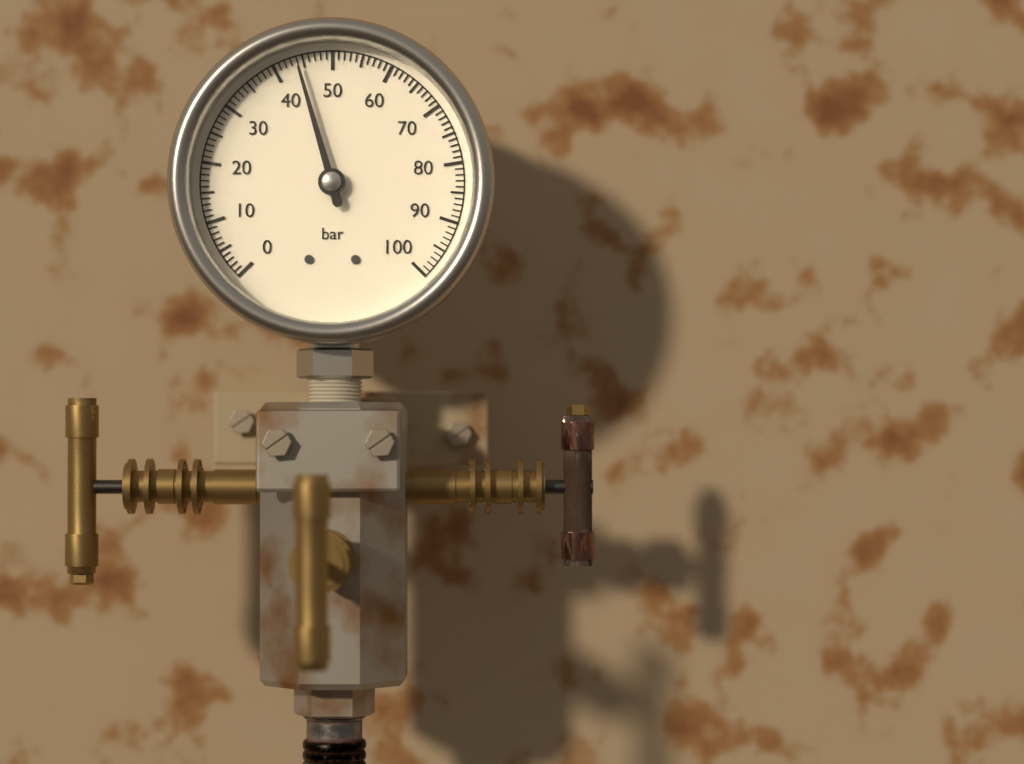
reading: 44 bar
